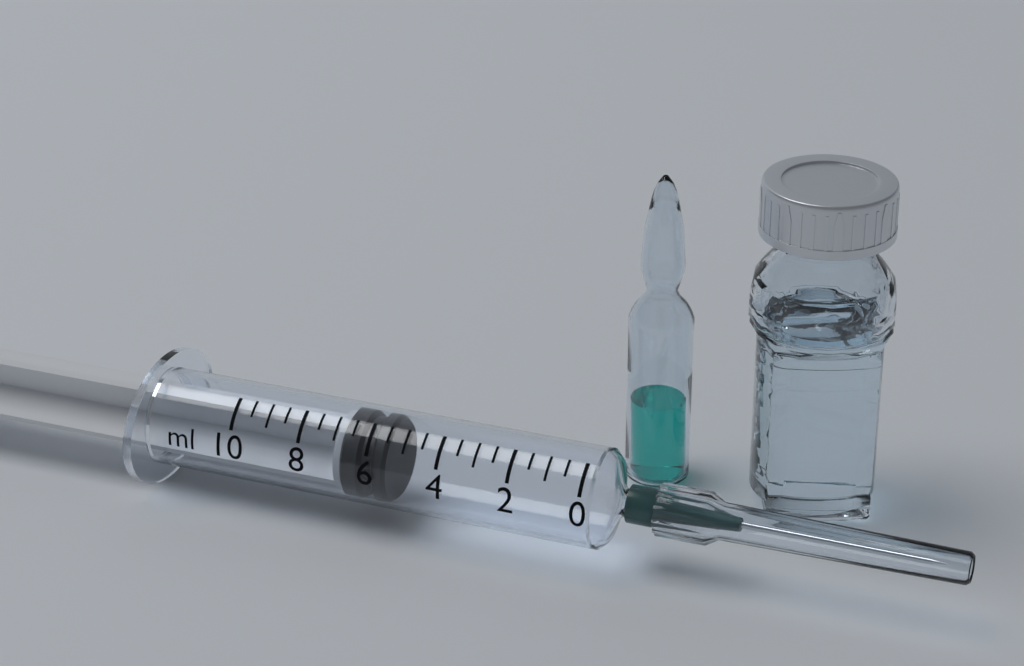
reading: 5.5 ml
